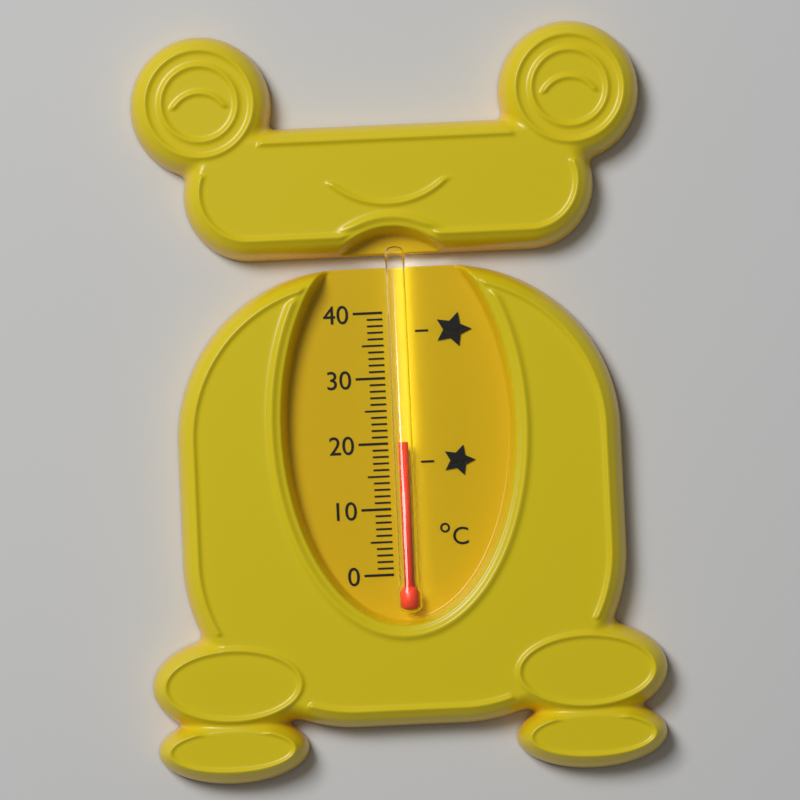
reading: 20 °C
